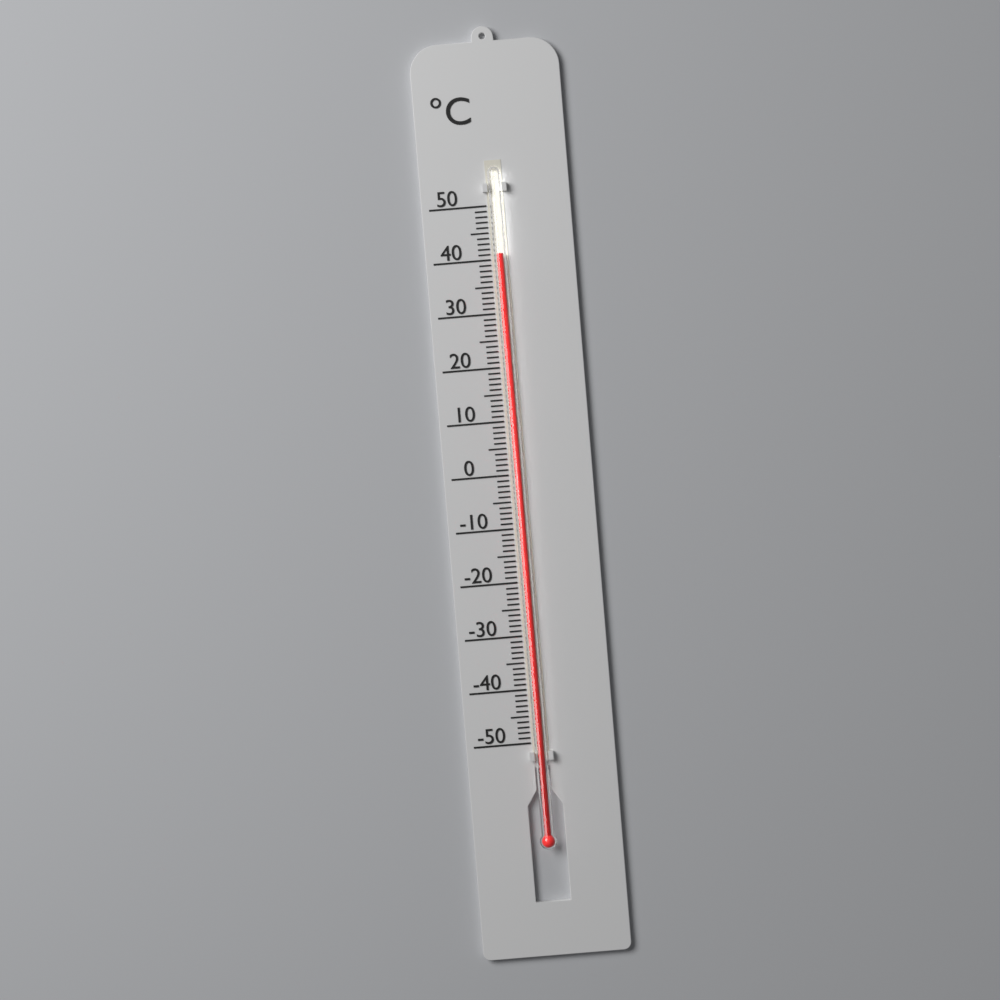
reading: 41 °C
